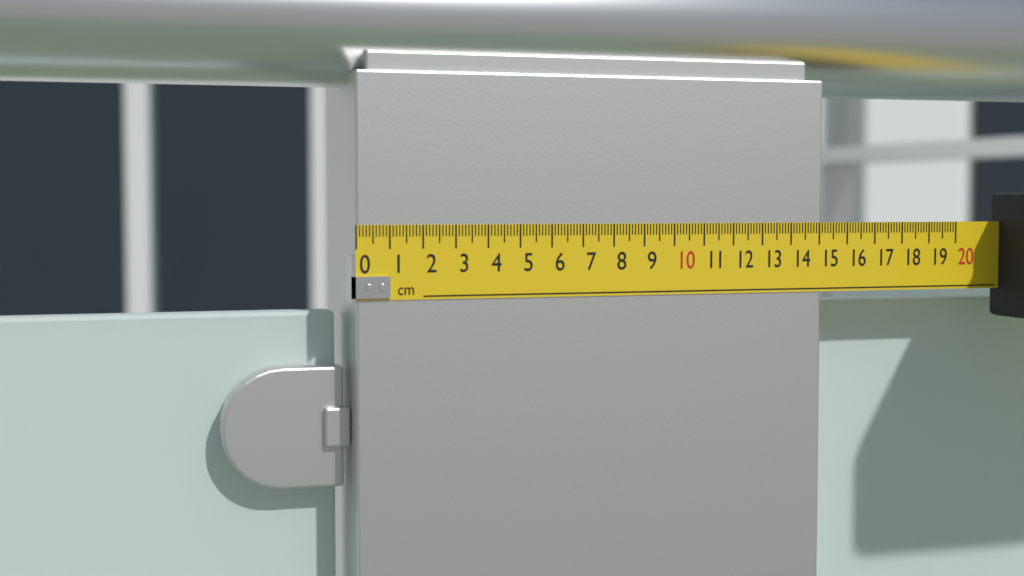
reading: 15.1 cm
